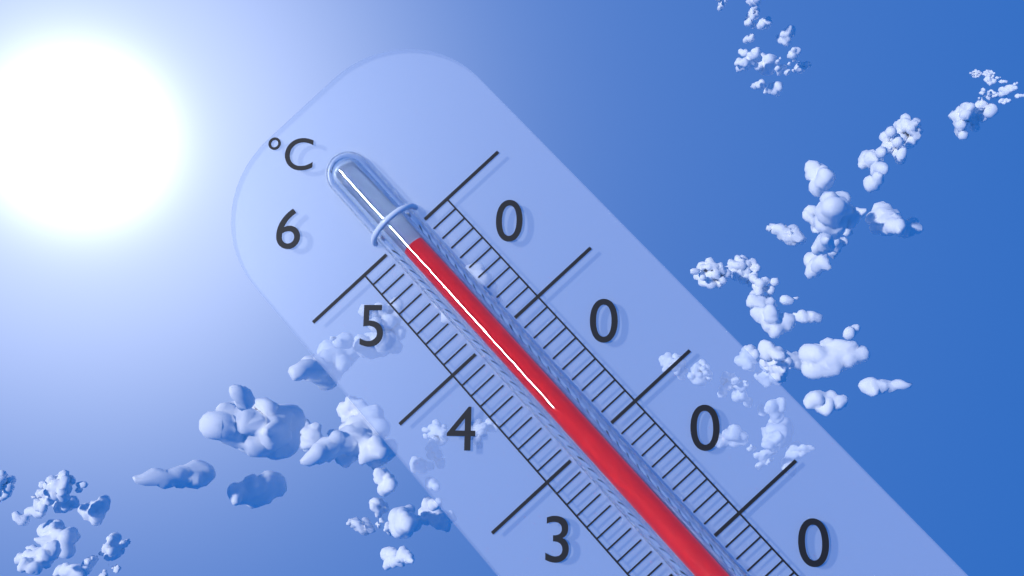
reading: 59 °C
